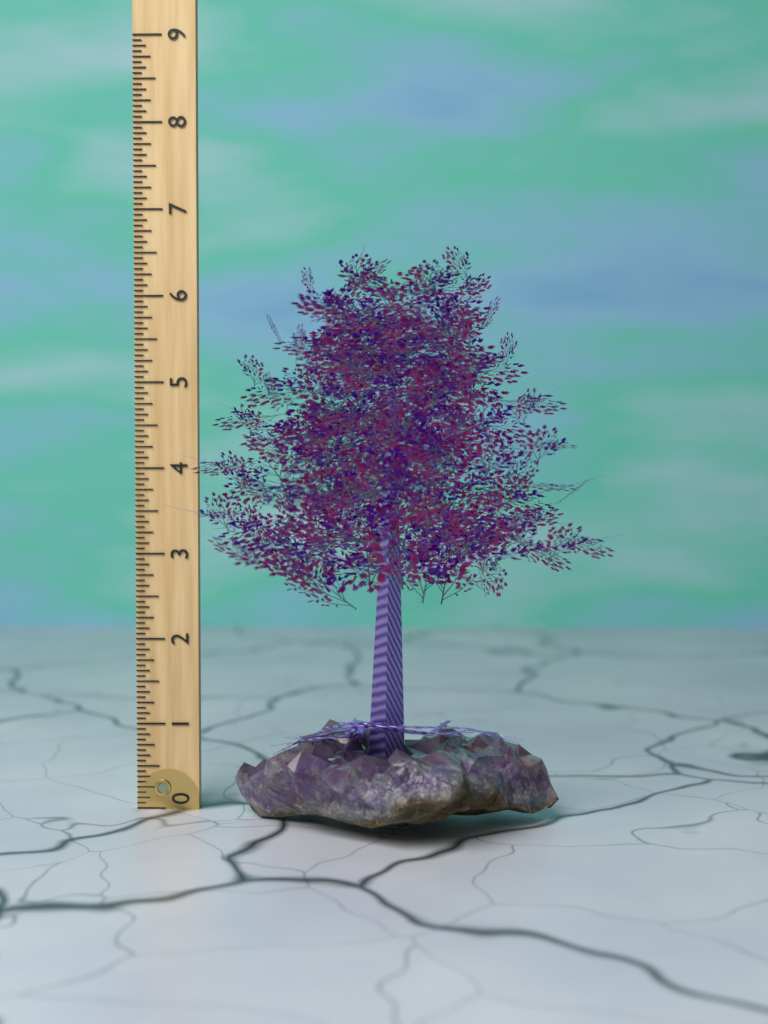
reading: 6.4375 (no unit)
